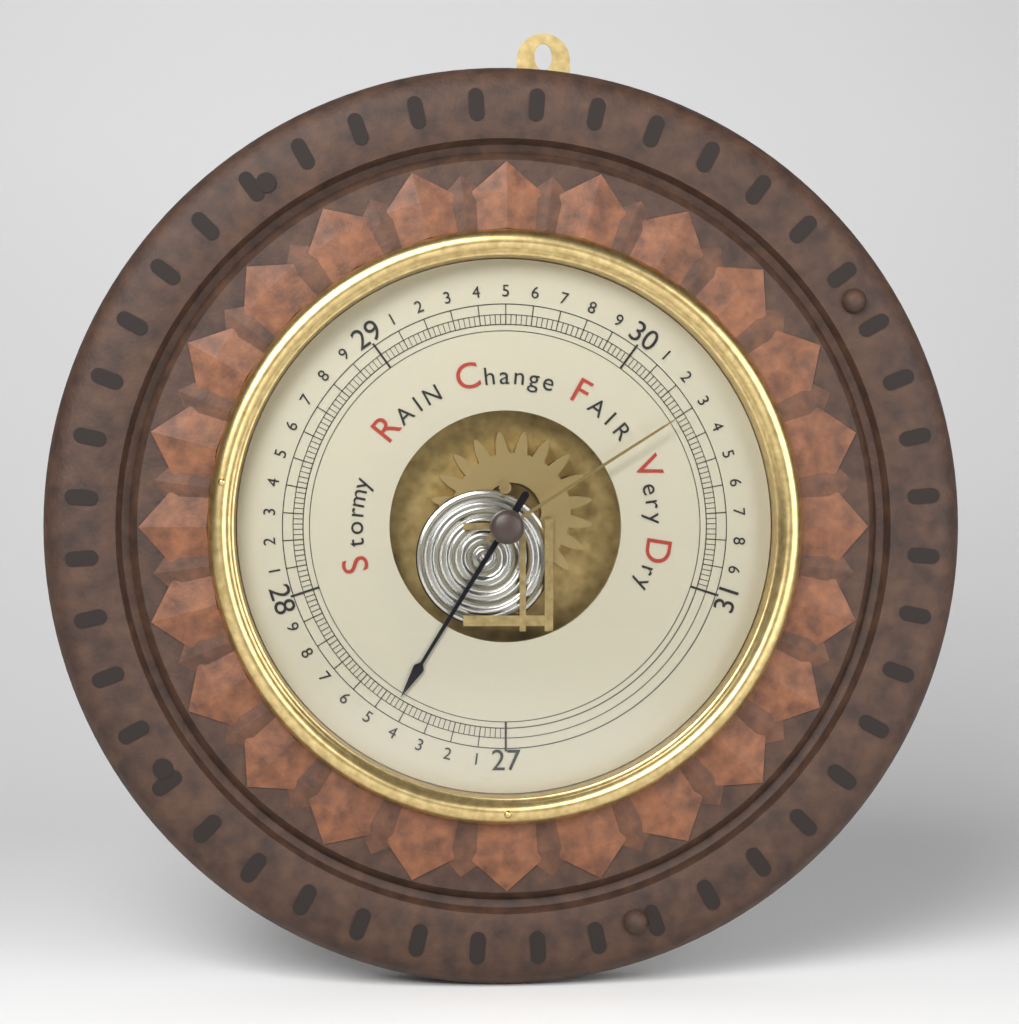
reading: 27.44 inHg
